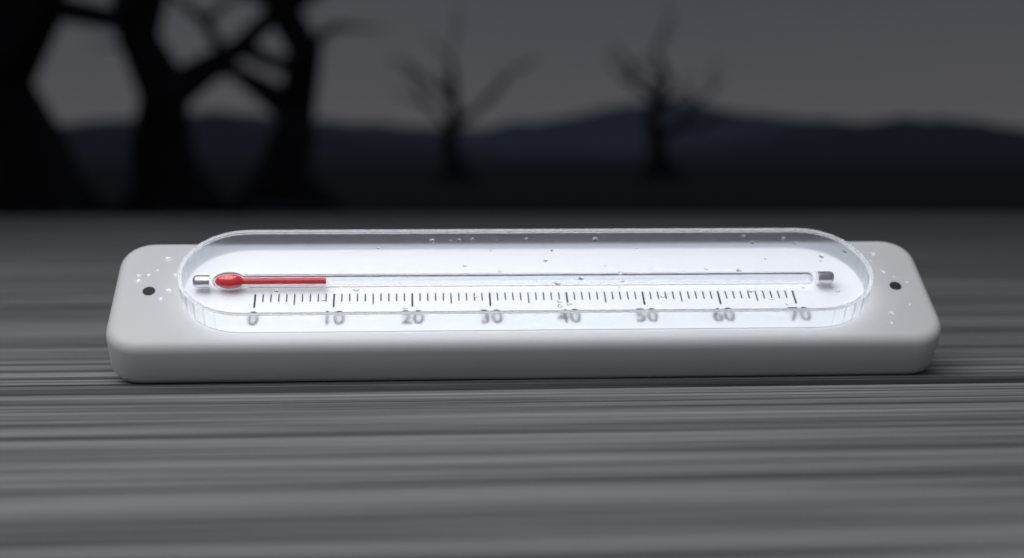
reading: 9 (no unit)
